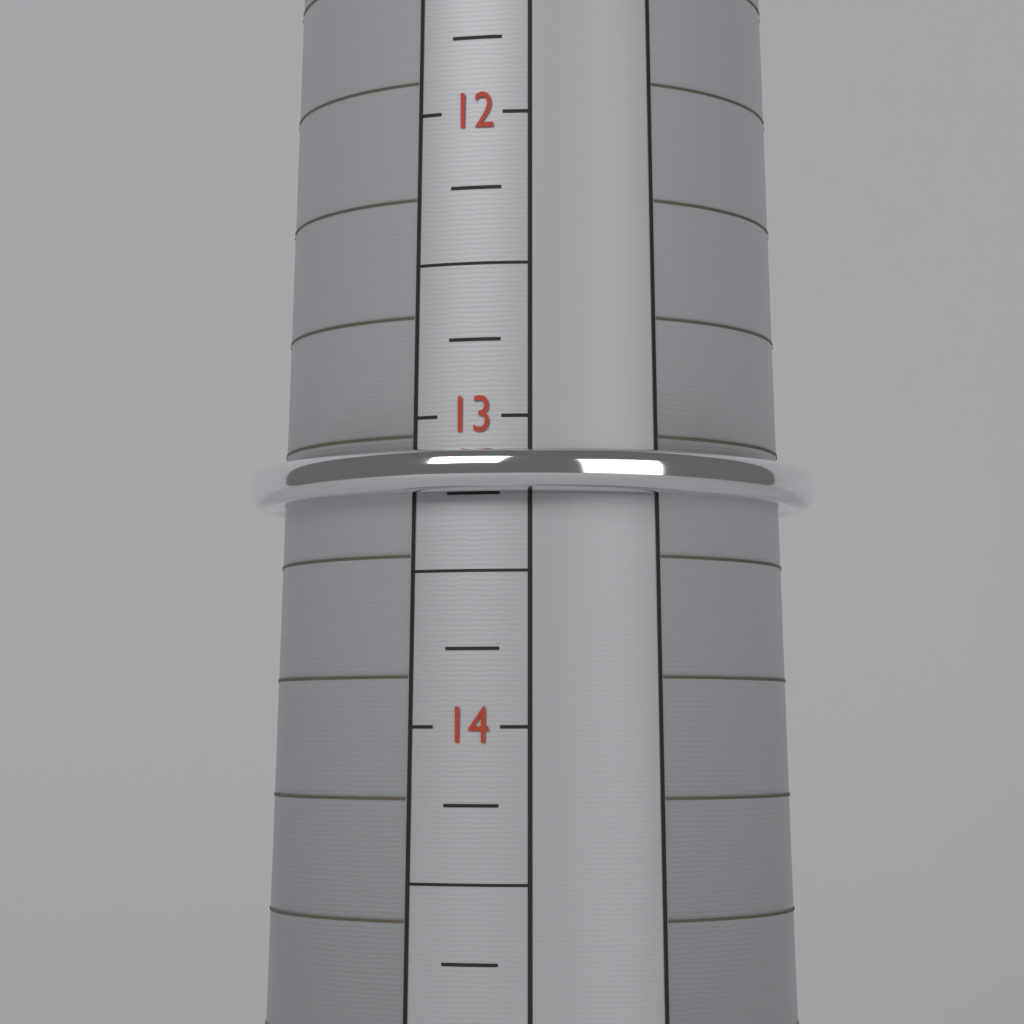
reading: 13.25 (no unit)
